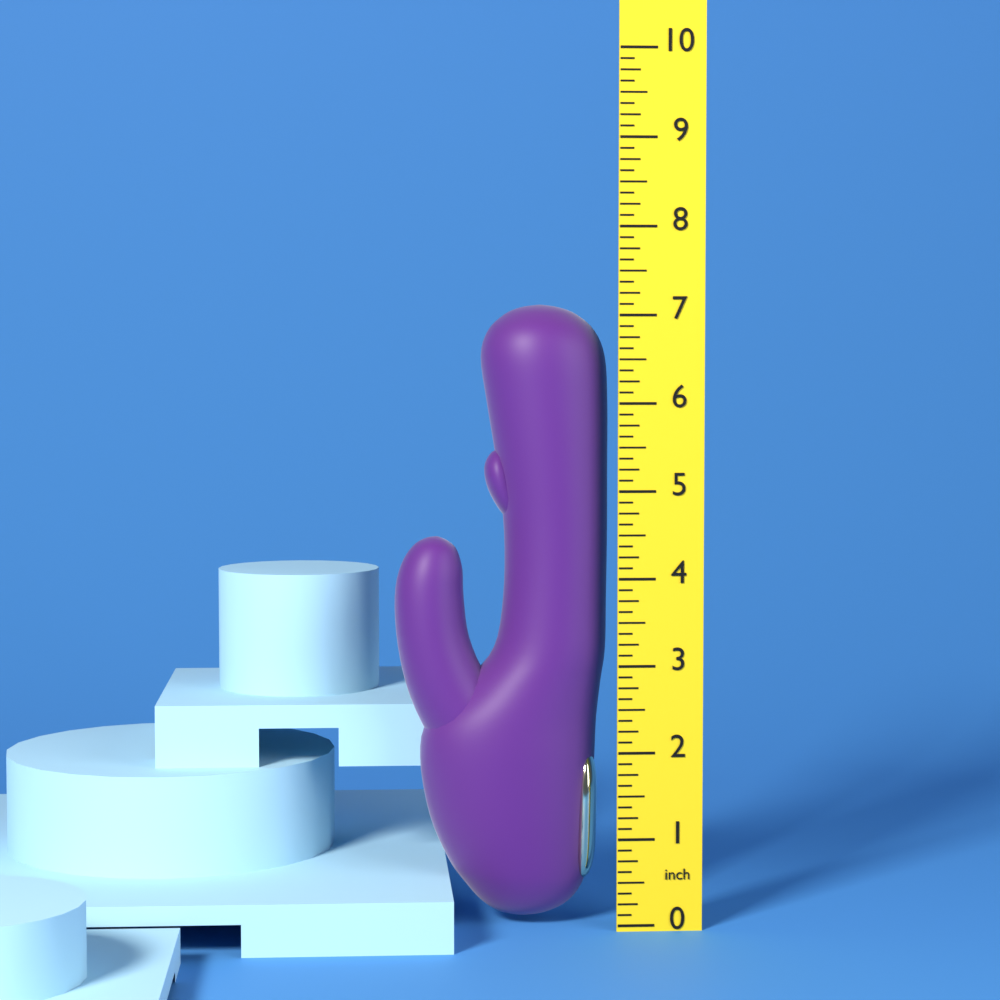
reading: 7.125 inch
